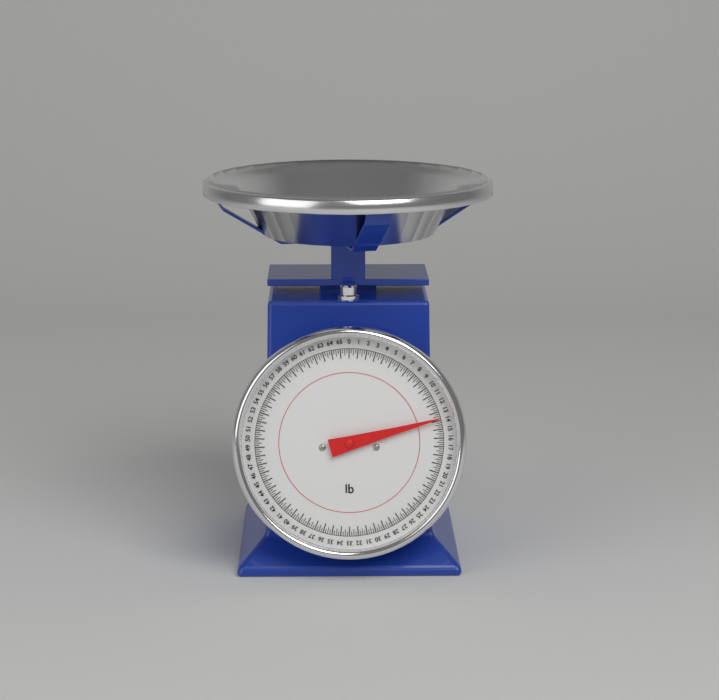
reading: 13.75 lb
